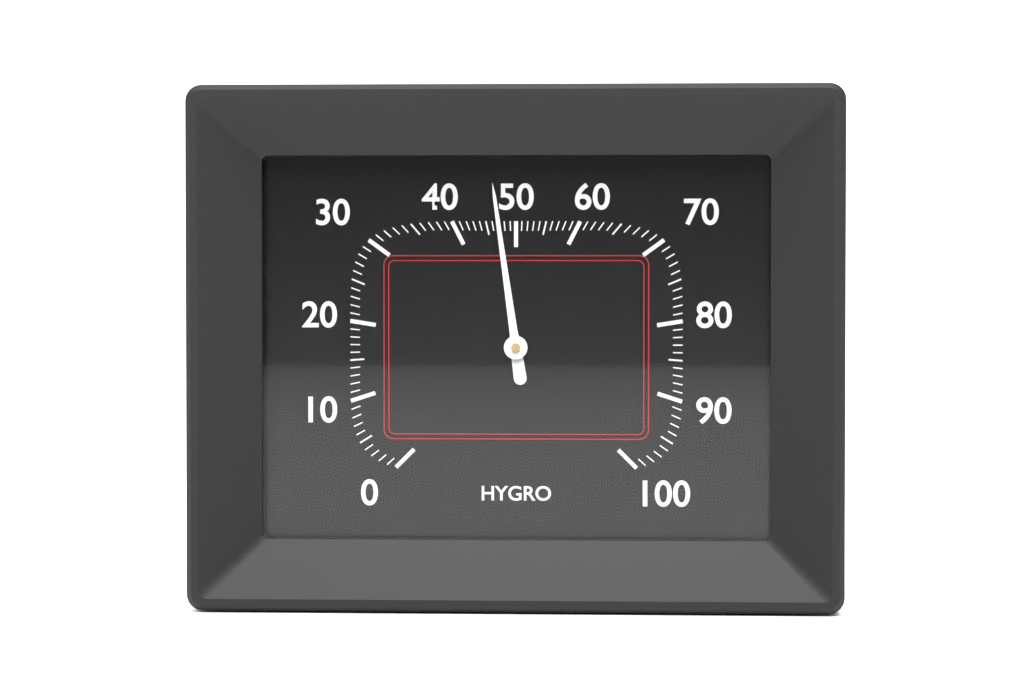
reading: 47 %
